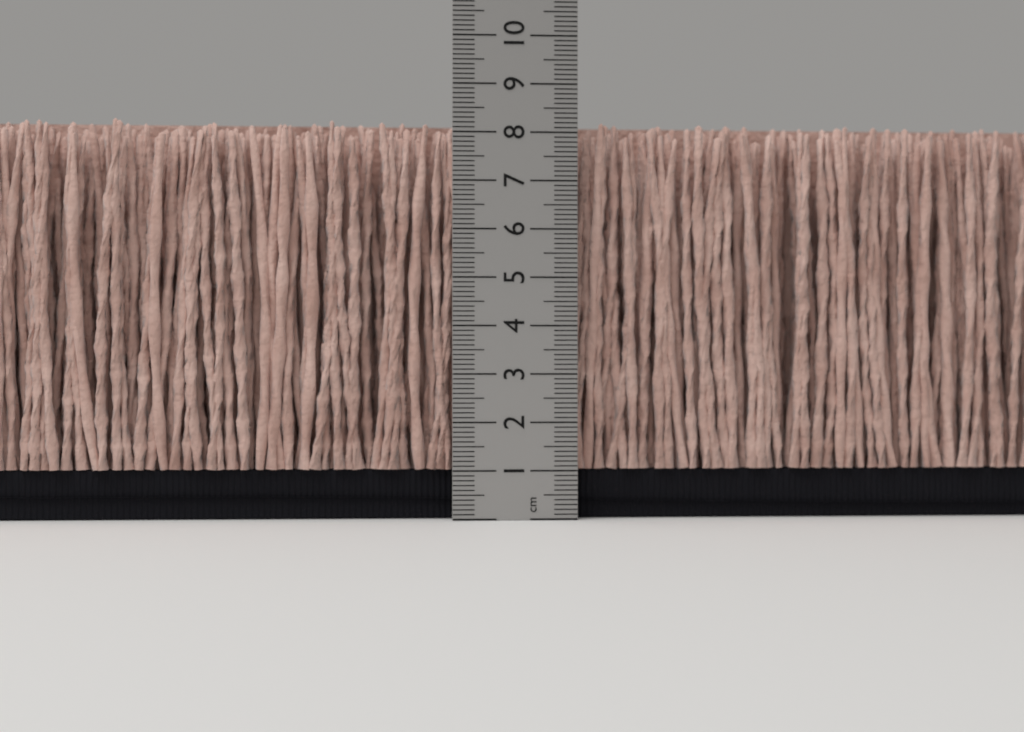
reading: 8.3 cm
